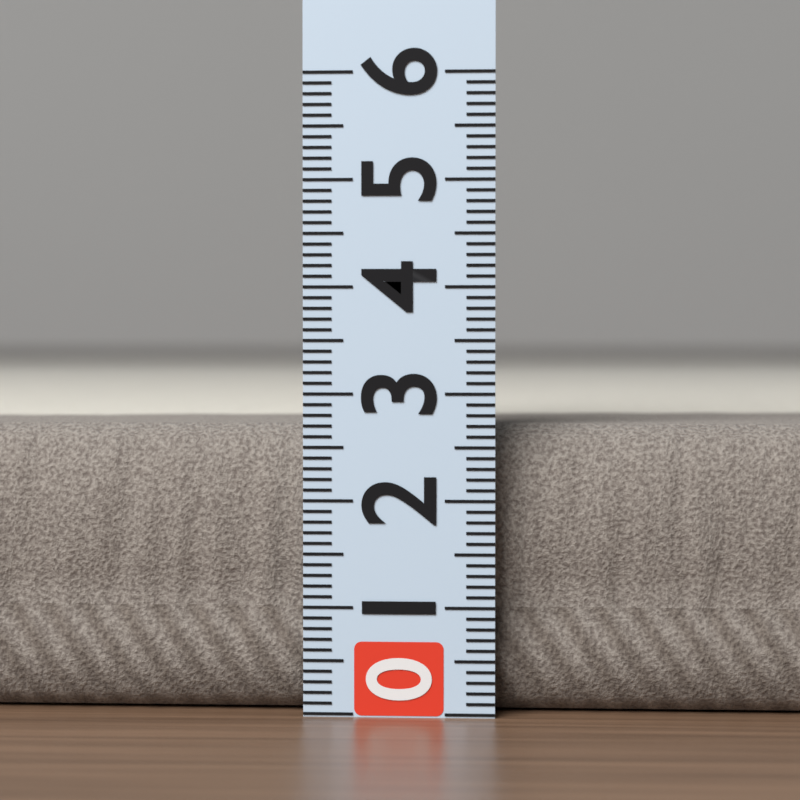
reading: 2.7 (no unit)
